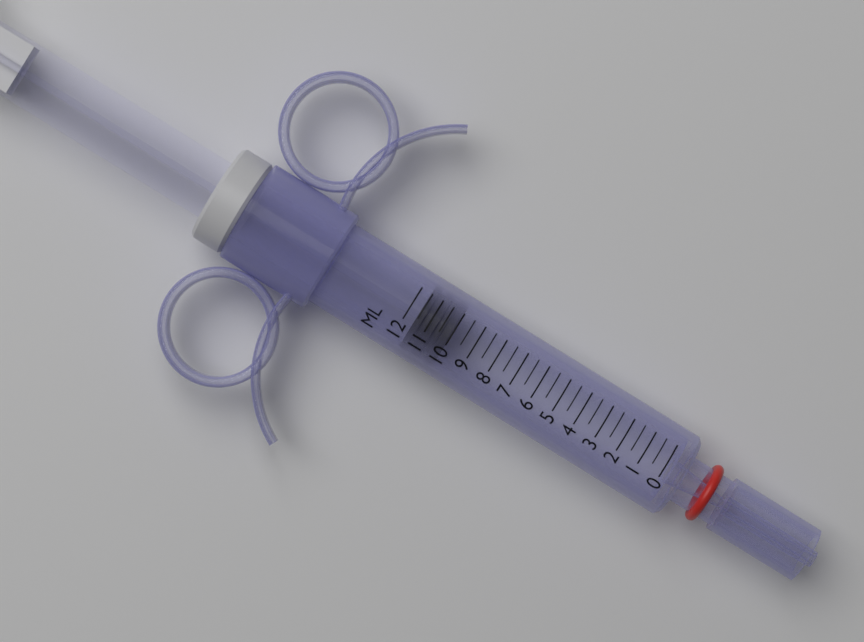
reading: 10.0 ml
